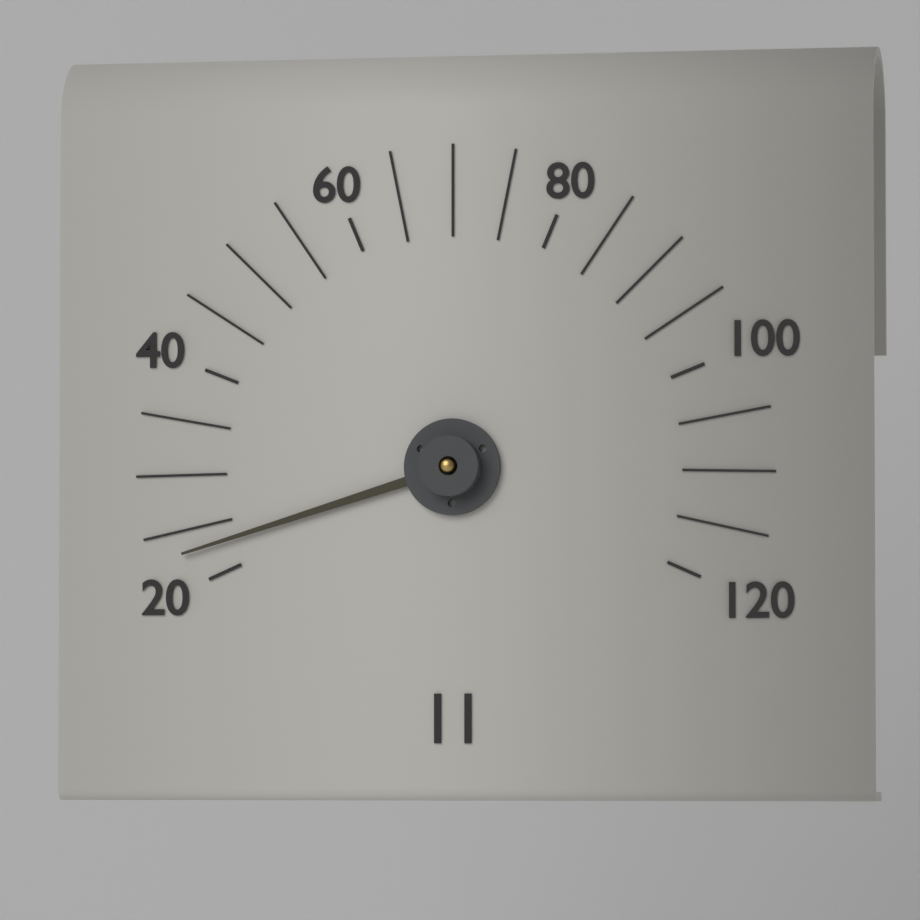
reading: 23 (no unit)
